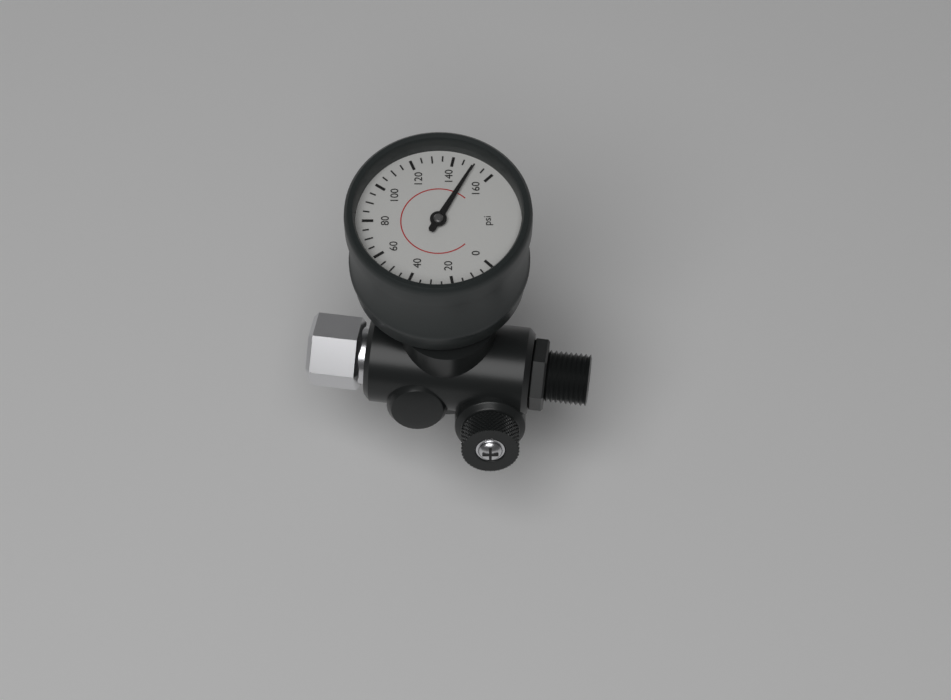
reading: 150 psi
